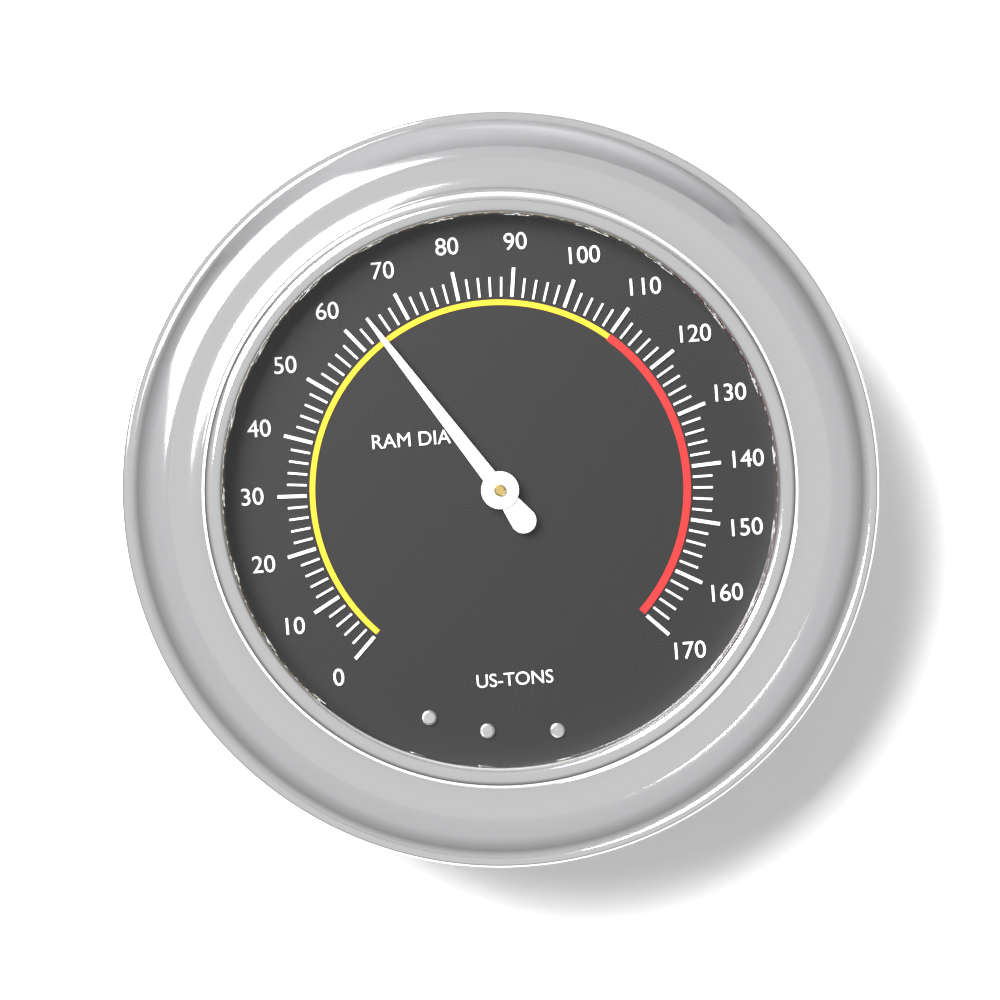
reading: 64 US-TONS
